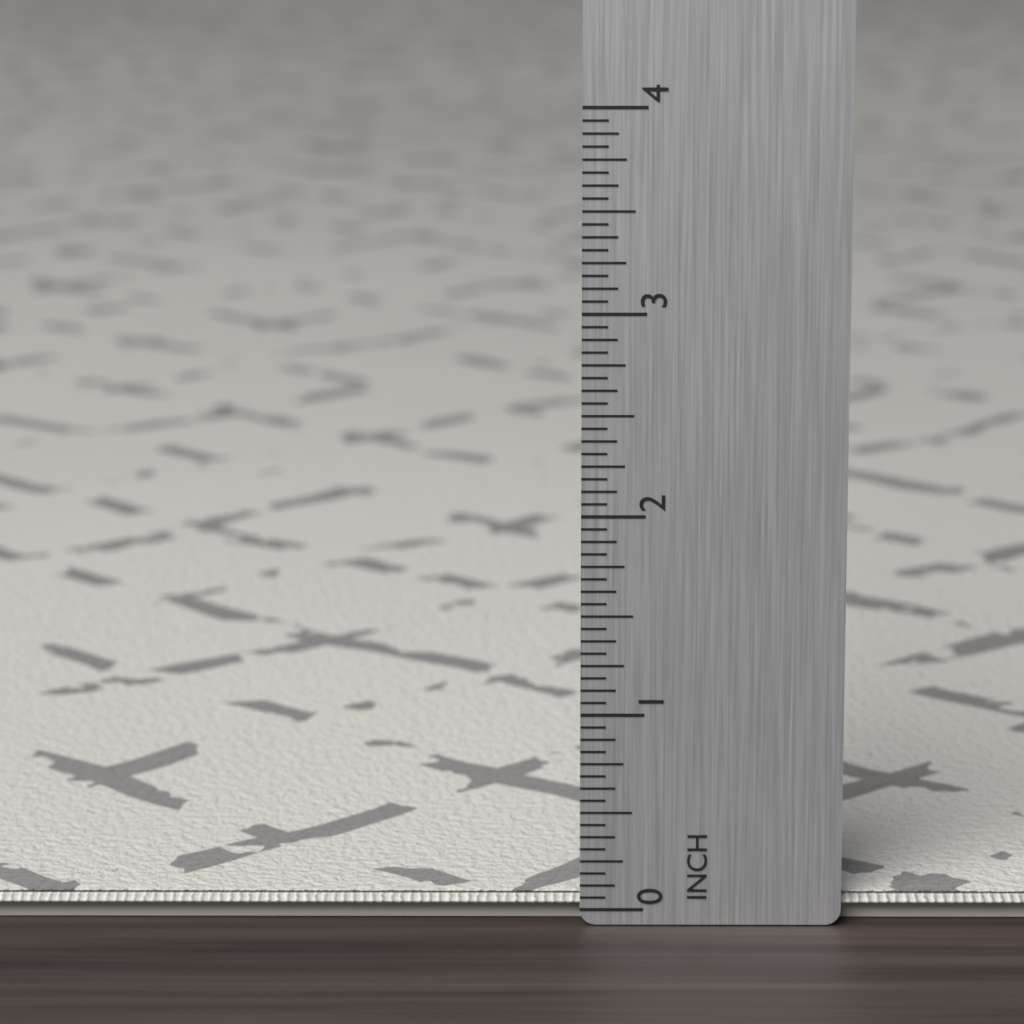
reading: 0.0625 in
